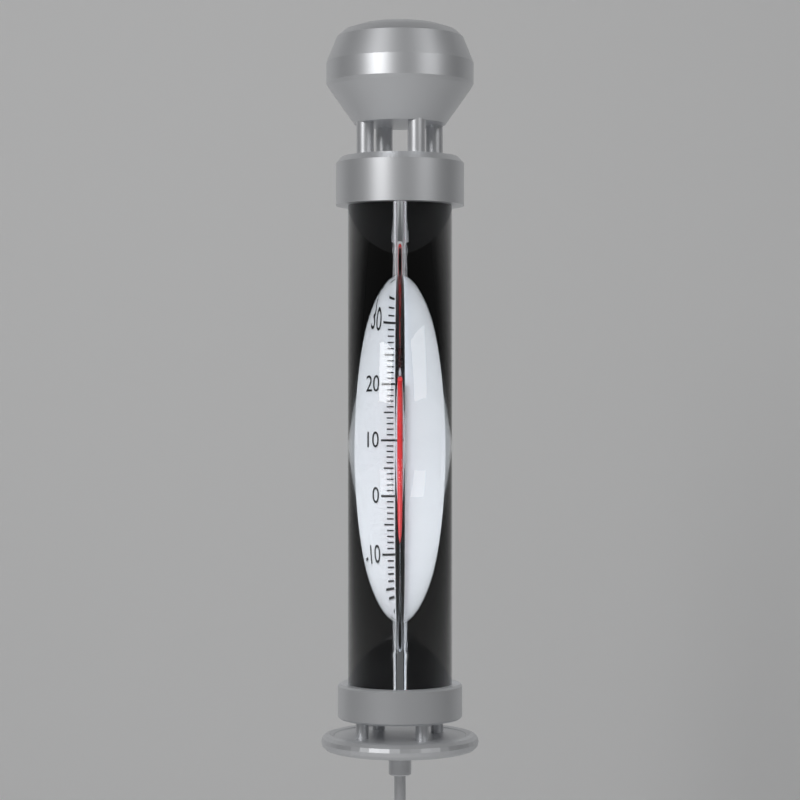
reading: 21 °C
